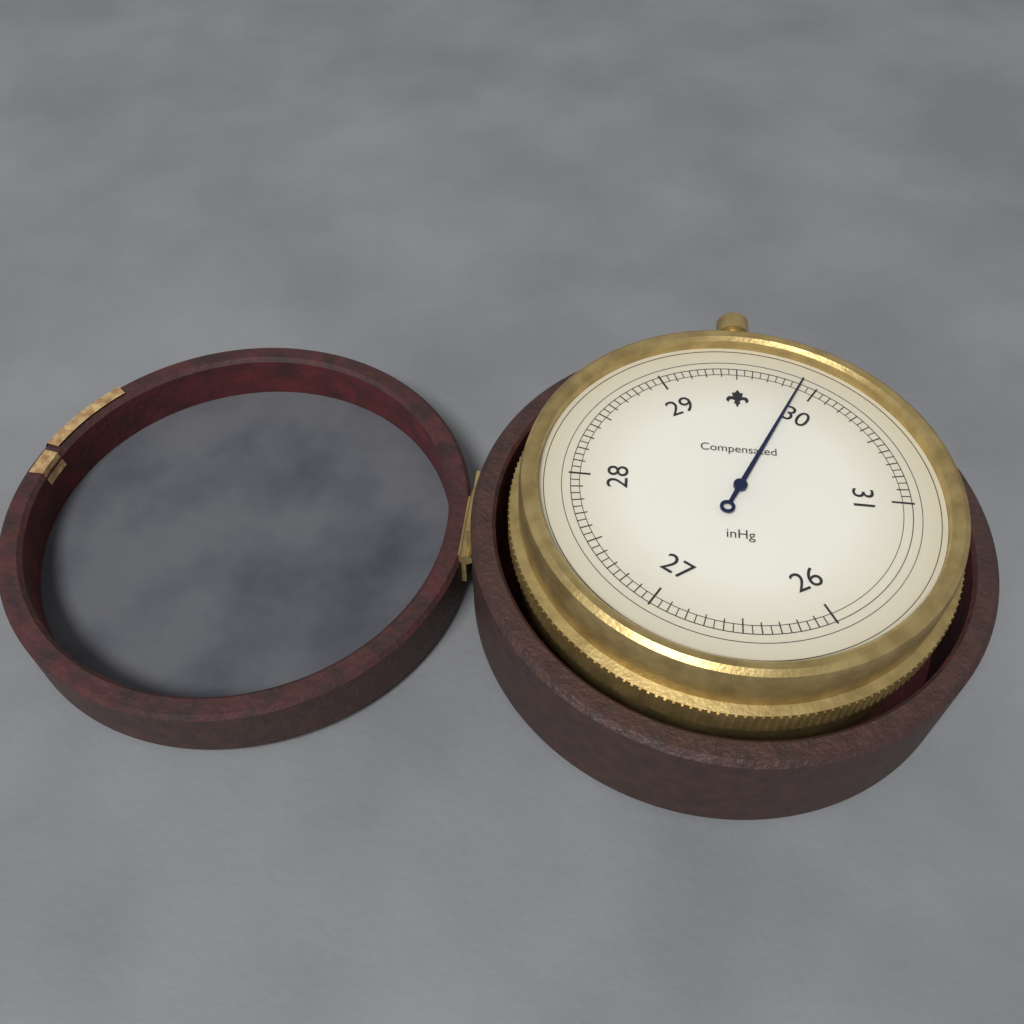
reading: 29.90 inHg
